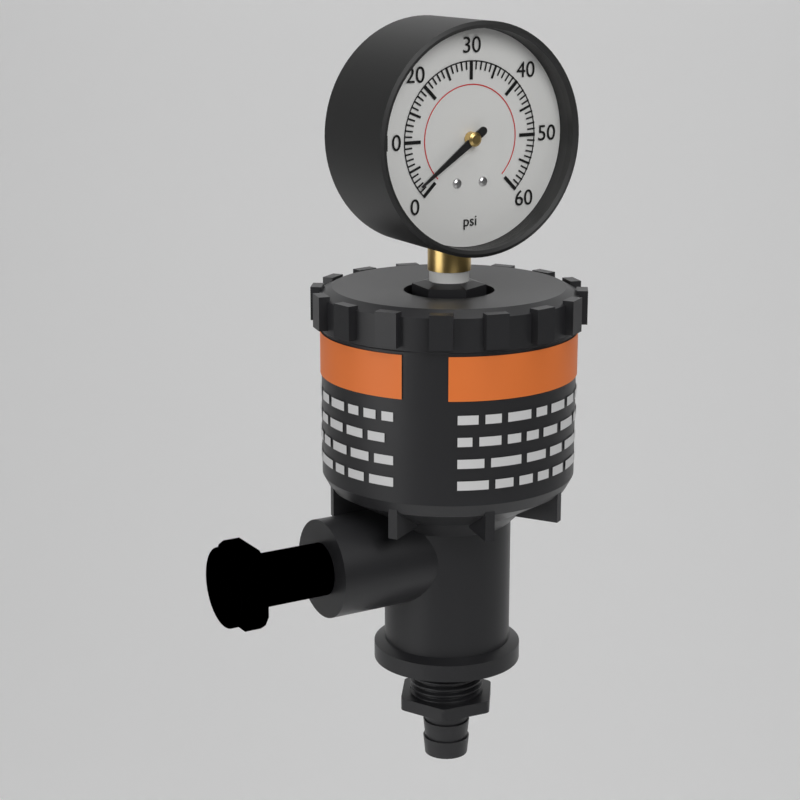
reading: 2 psi
